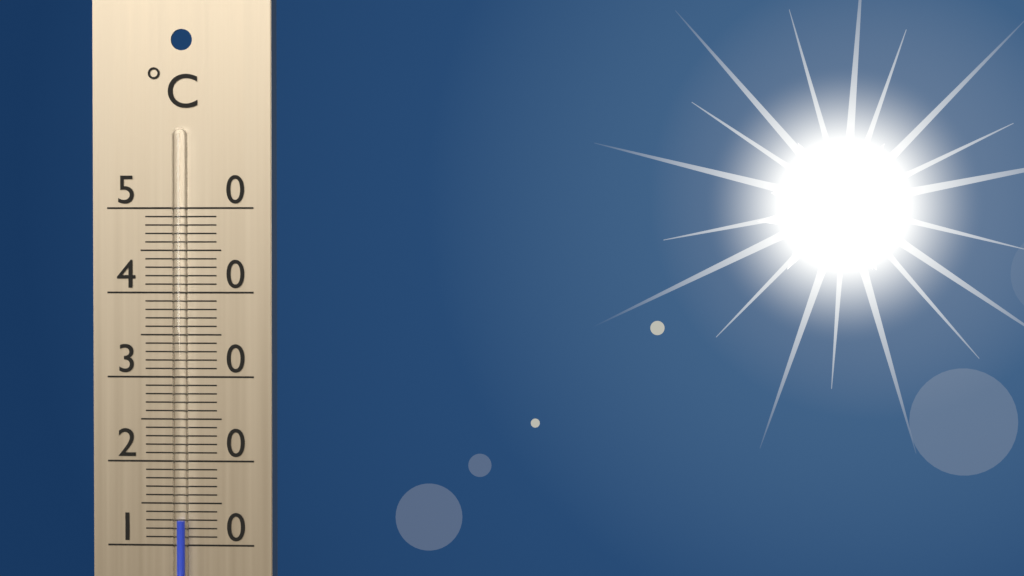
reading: 13 °C
